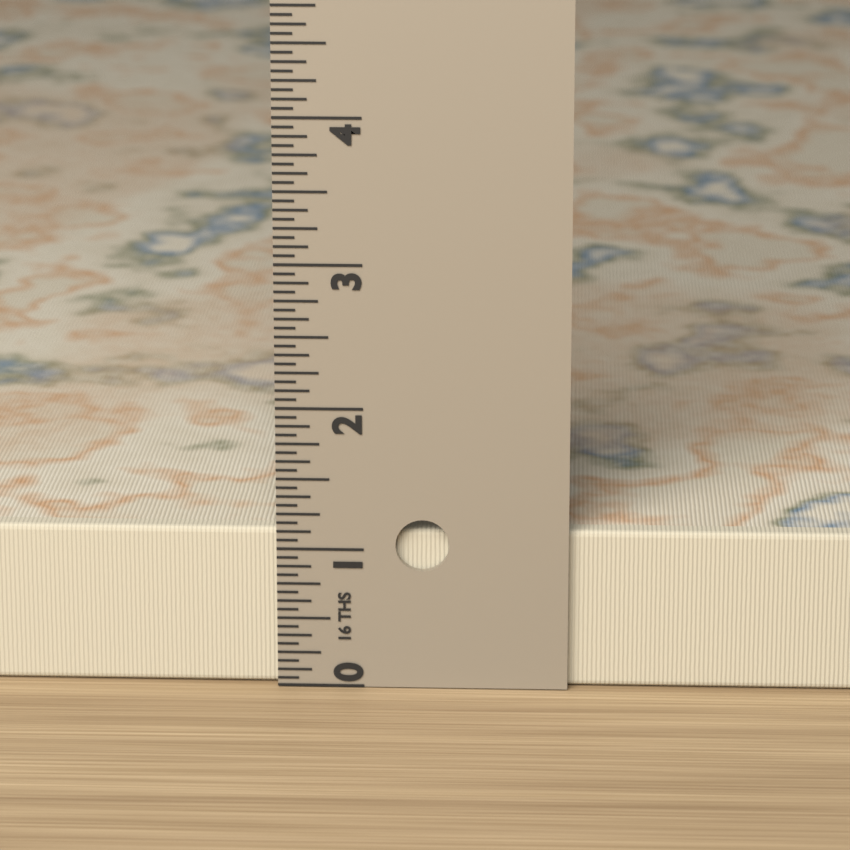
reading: 1.1250 in
